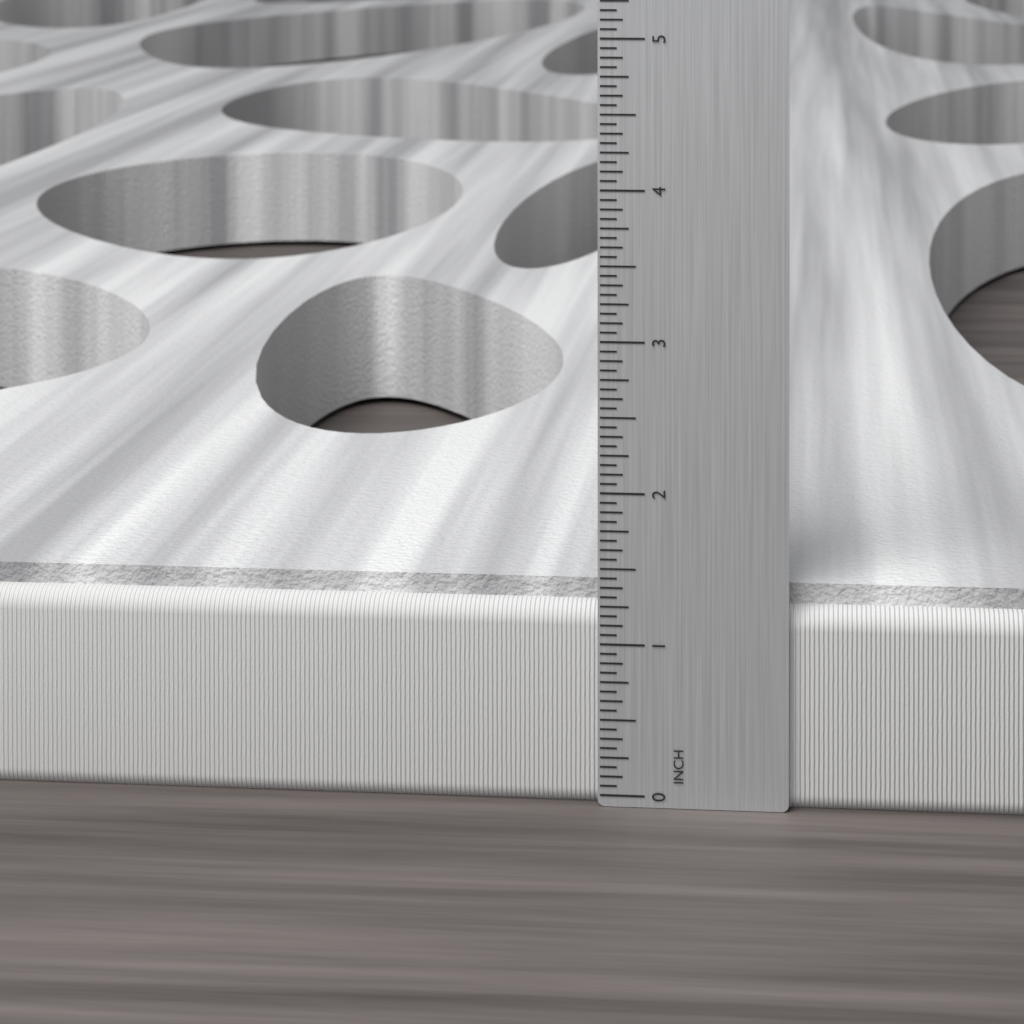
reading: 1.3750 in
